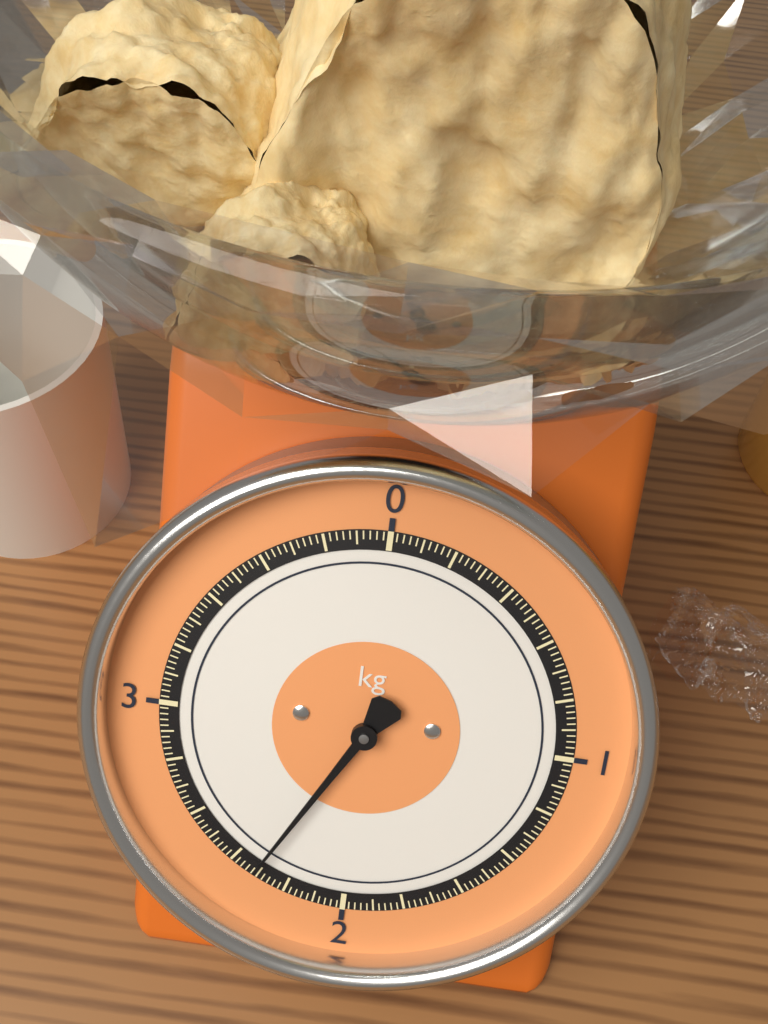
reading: 2.32 kg
